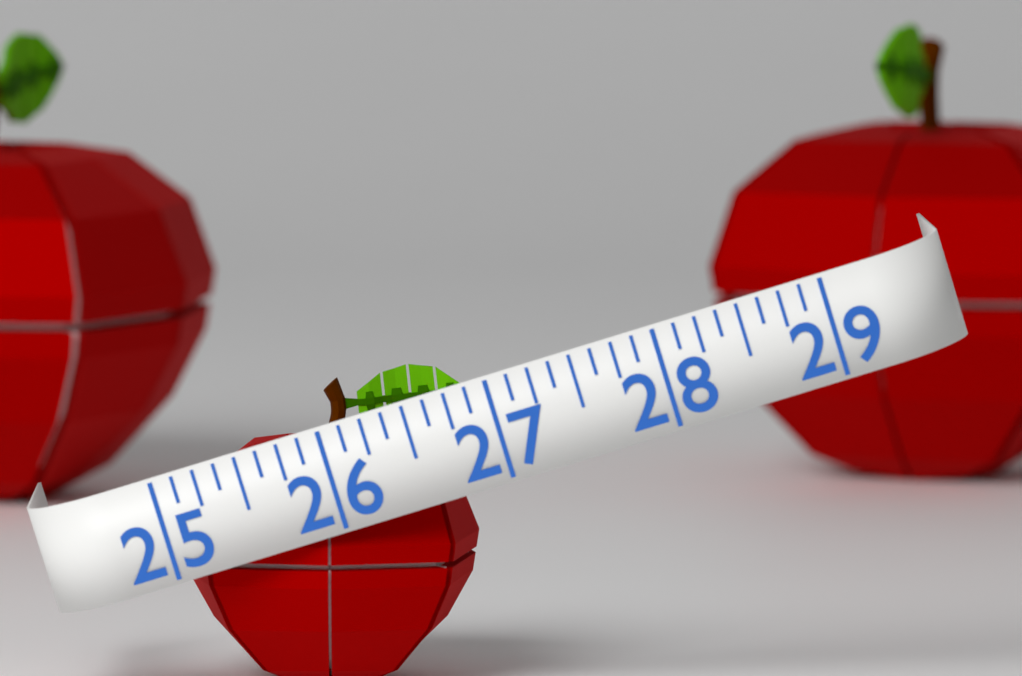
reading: 26.875 (no unit)
